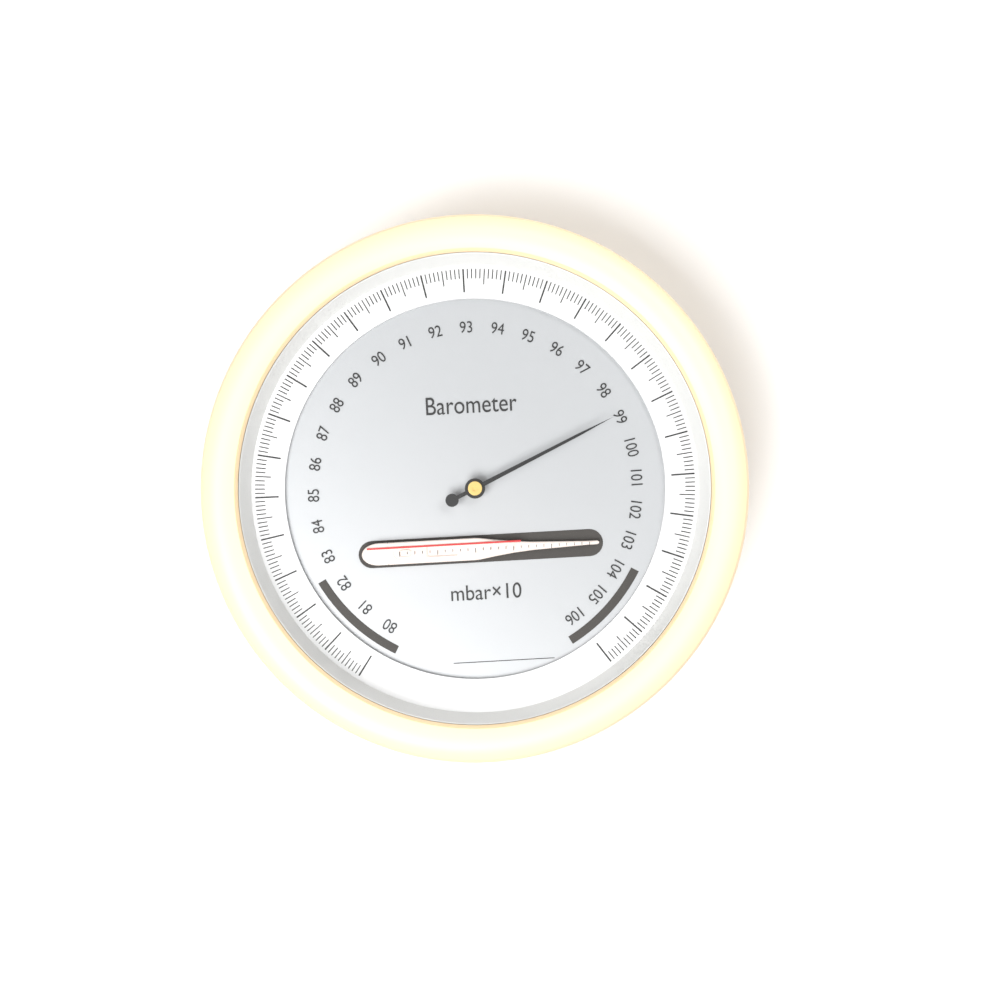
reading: 98.9 mbar×10
